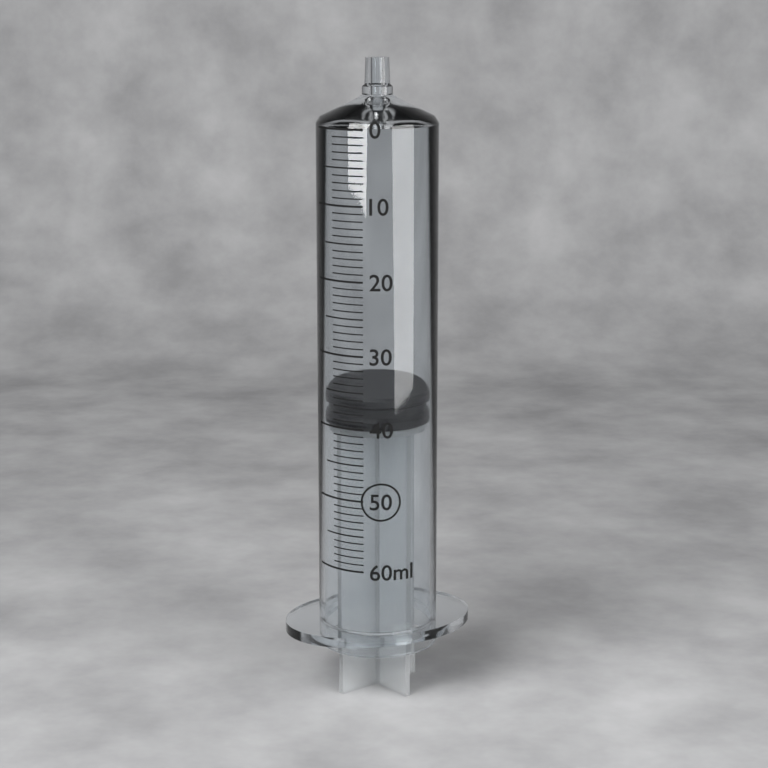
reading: 36 ml
